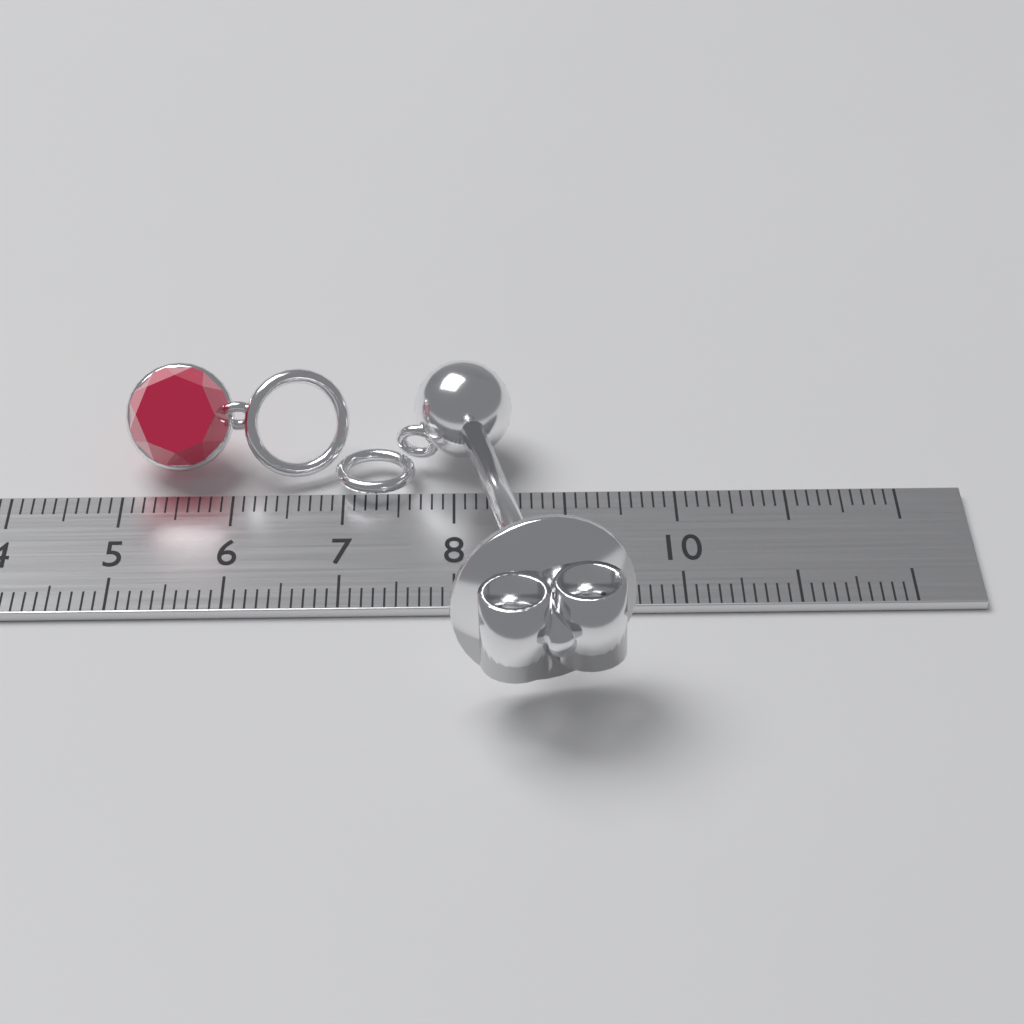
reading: 9.5 cm
